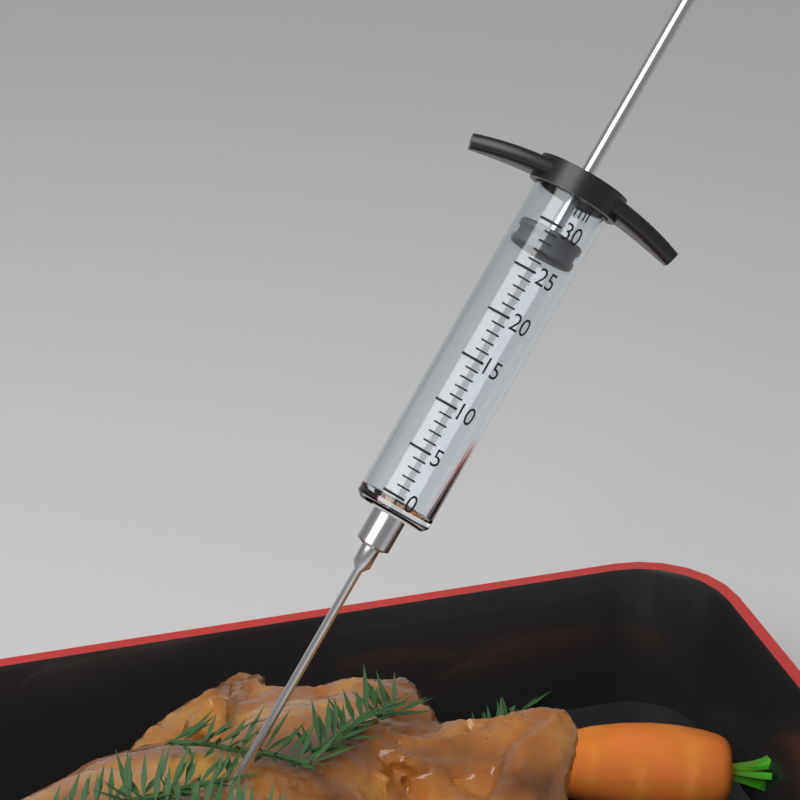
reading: 27 ml
